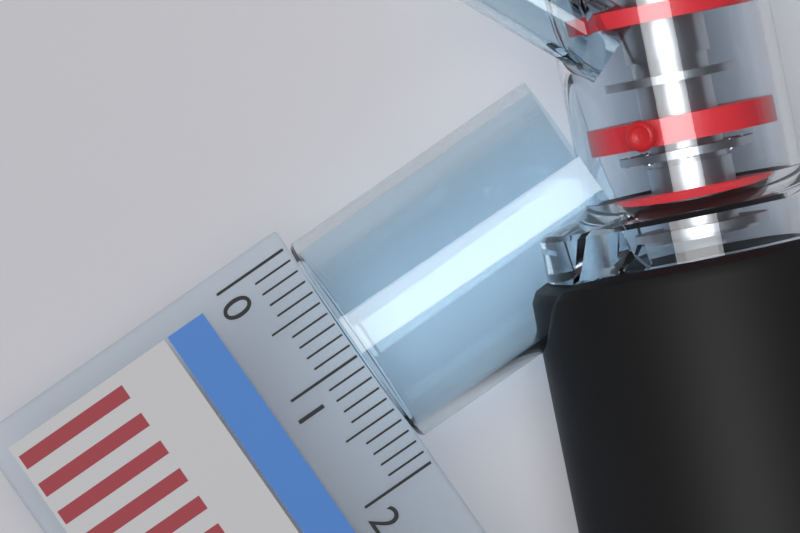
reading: 1.8 (no unit)
